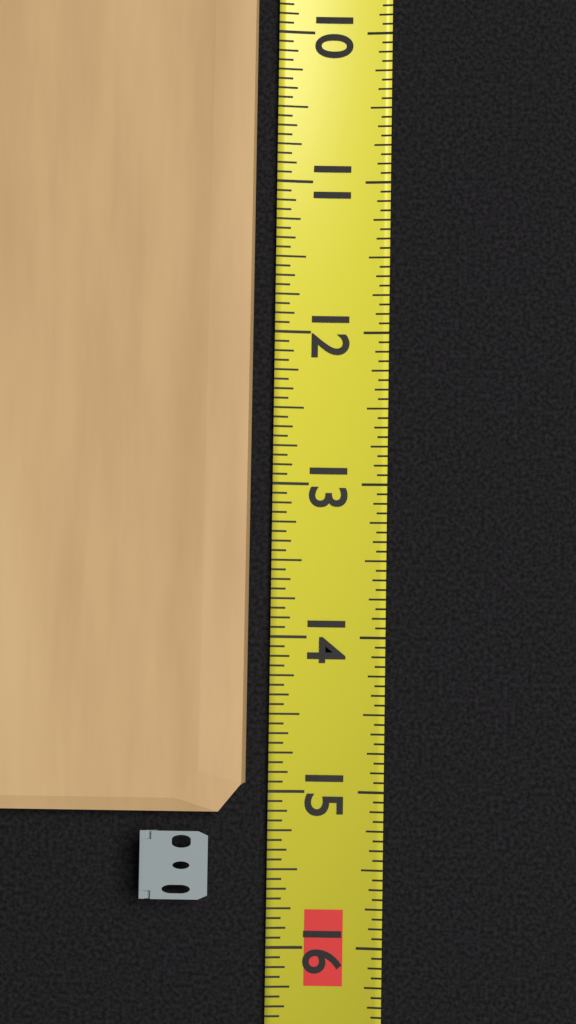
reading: 15.1250 (no unit)
